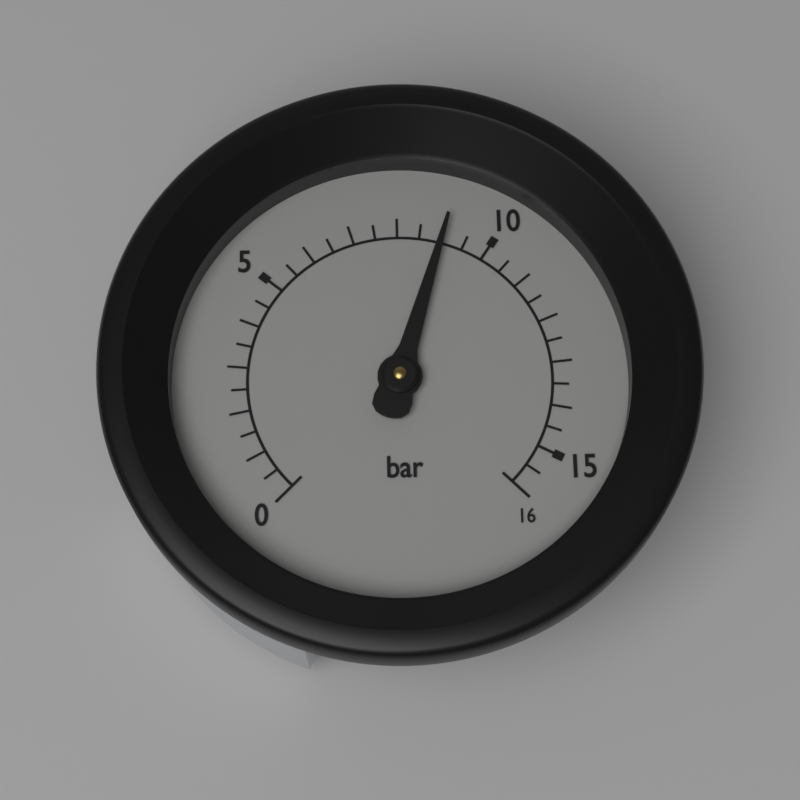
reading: 9.0 bar
